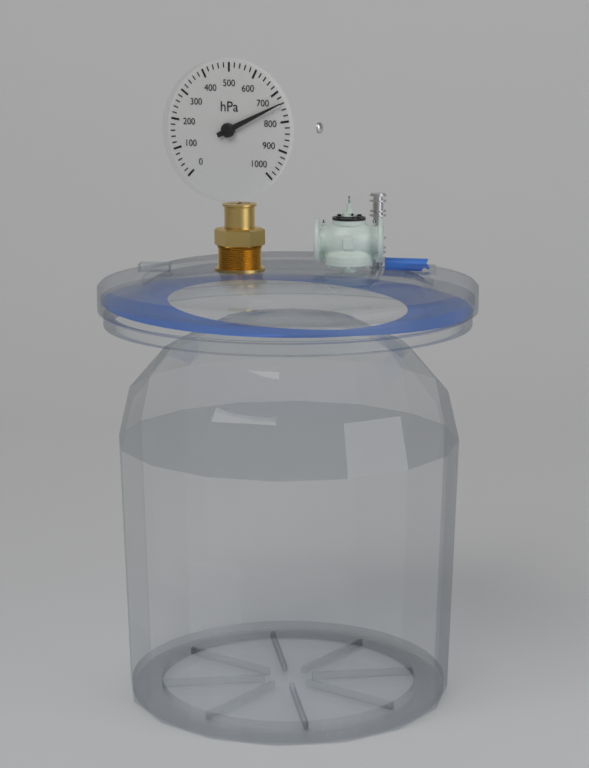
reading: 740 hPa
